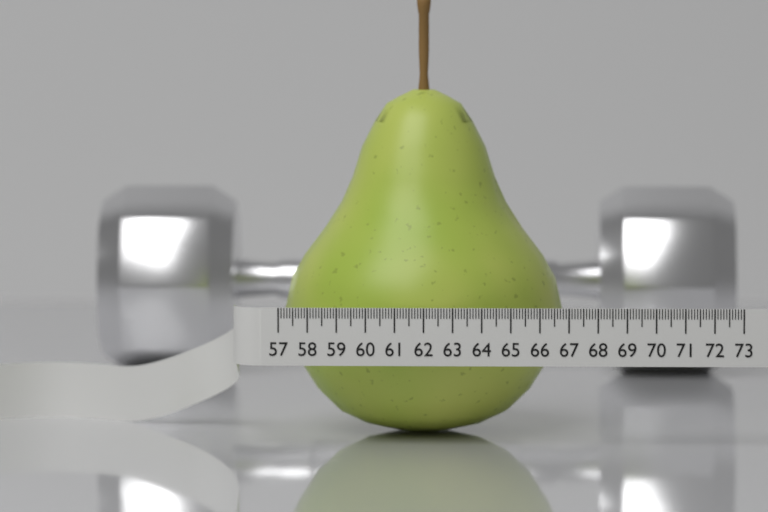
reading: 66.8 (no unit)
